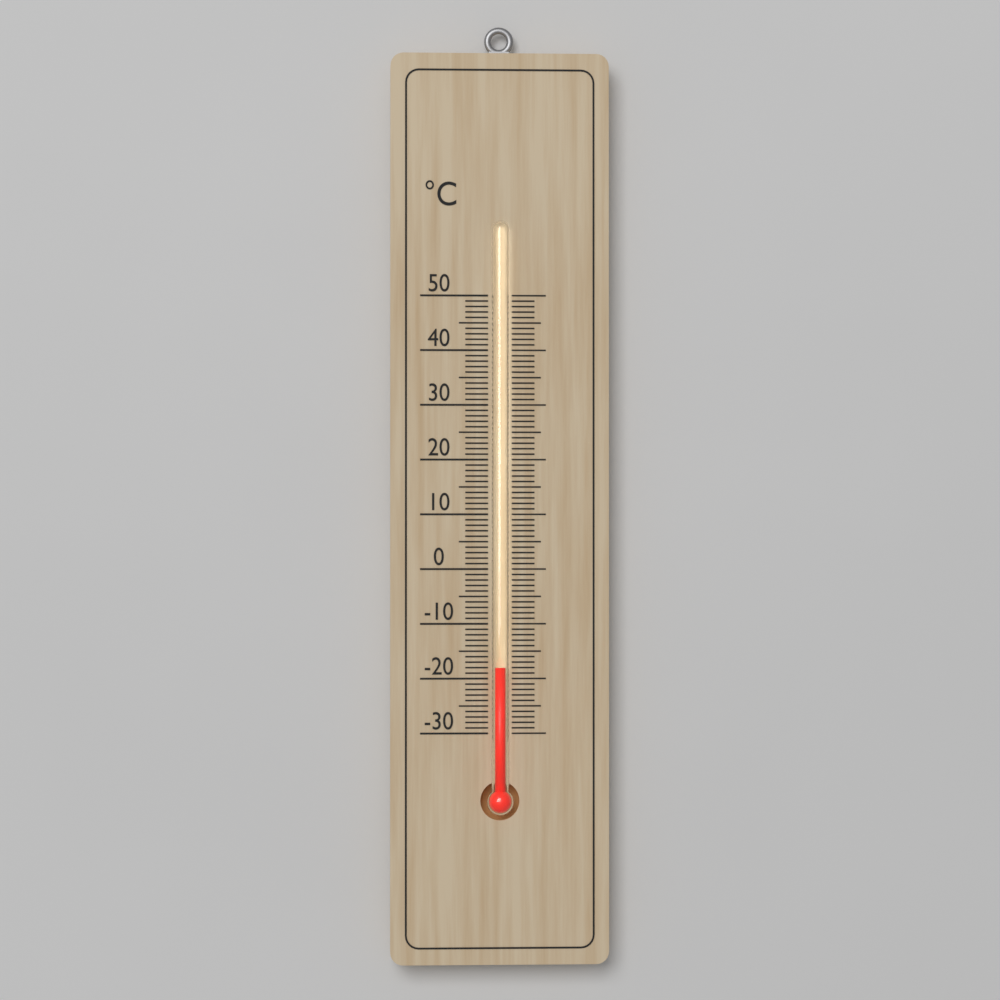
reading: -18 °C
